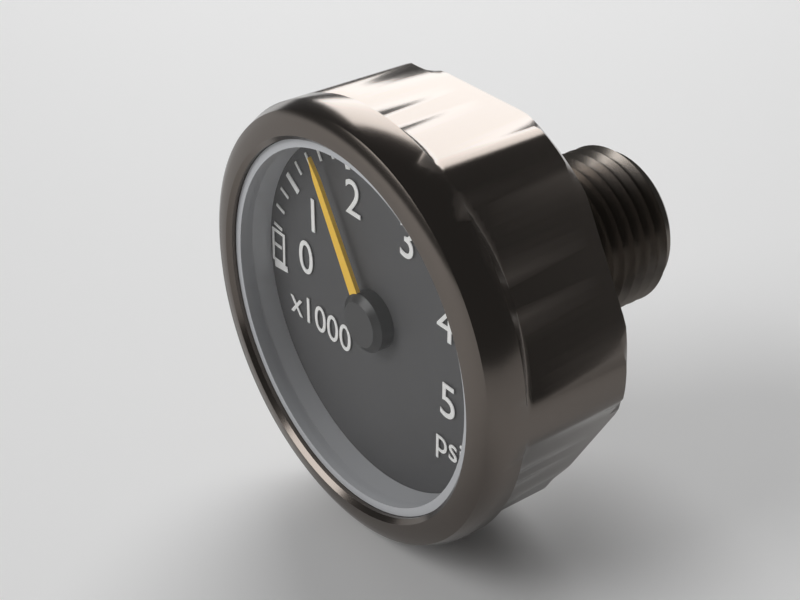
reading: 1600 psi
